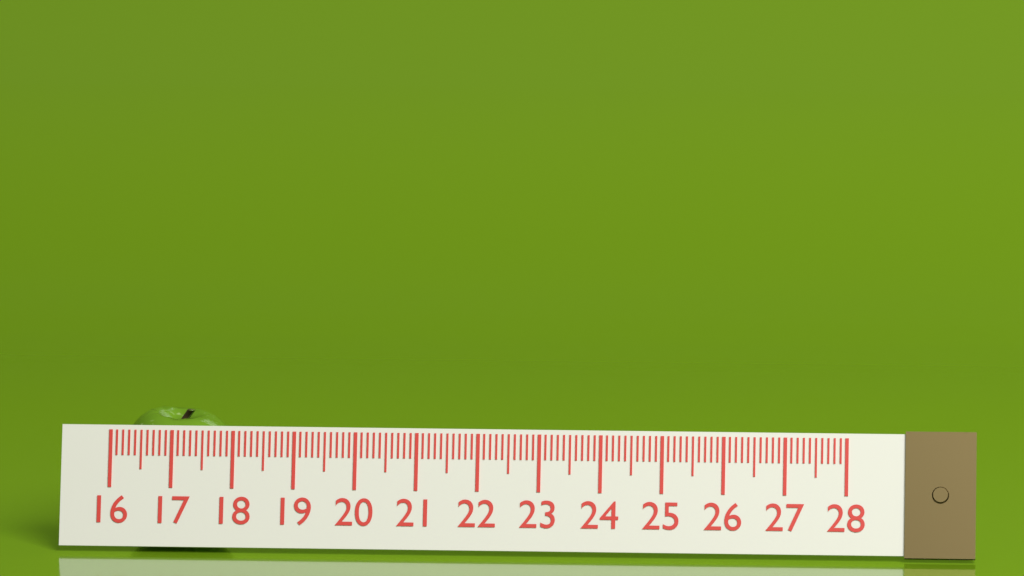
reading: 18.1 (no unit)
